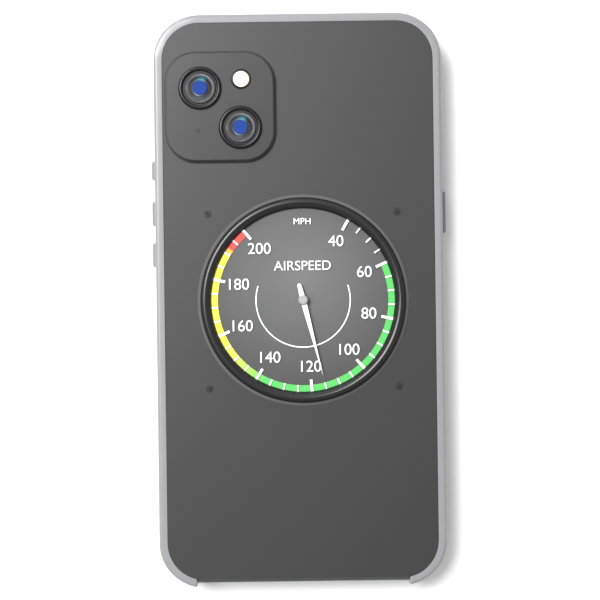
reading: 115 mph
